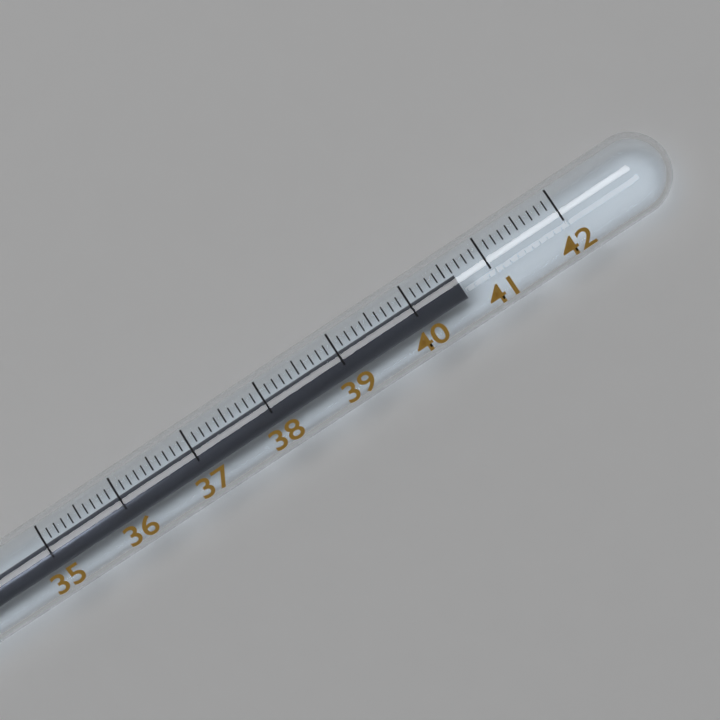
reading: 40.6 (no unit)
